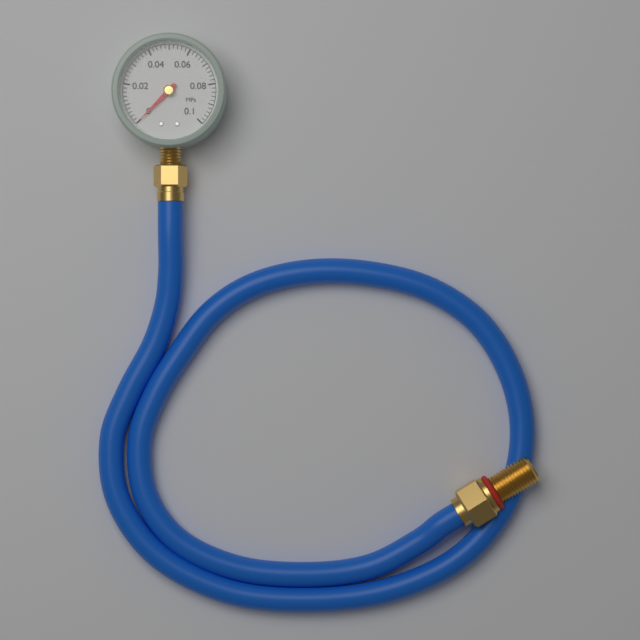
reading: 0.000 MPa
